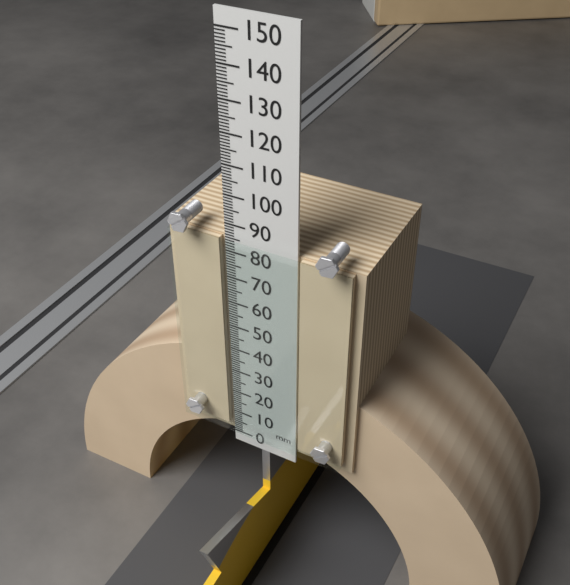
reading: 85 mm
